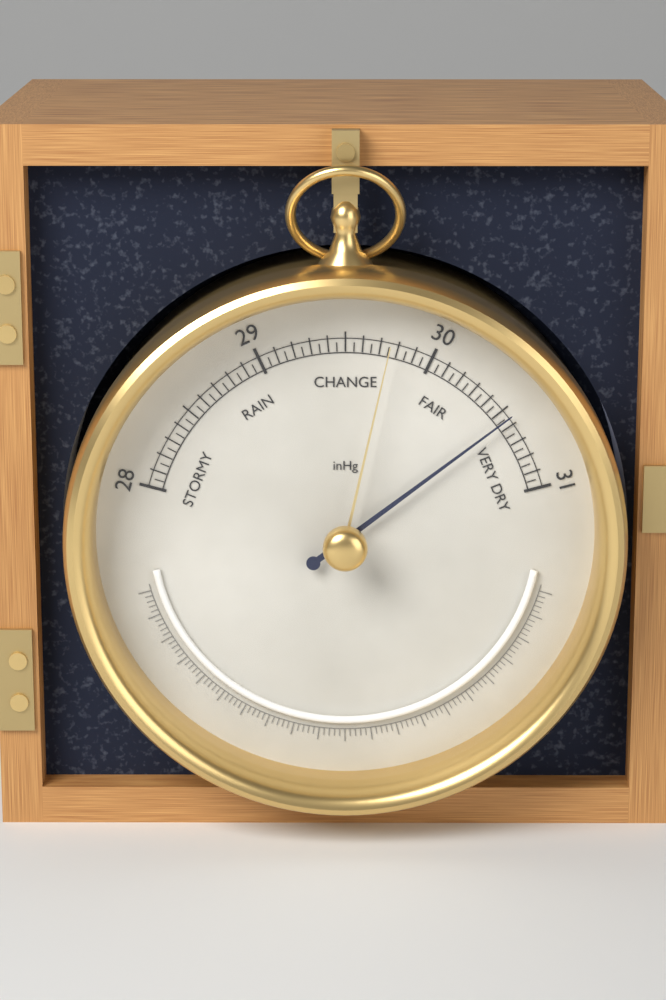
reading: 30.55 inHg
